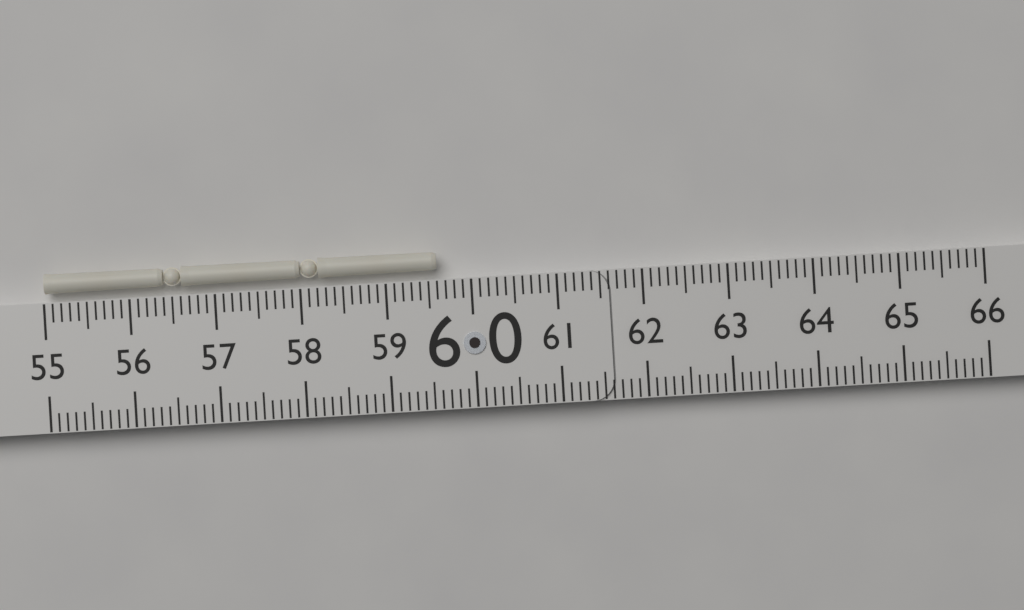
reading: 59.6 (no unit)
